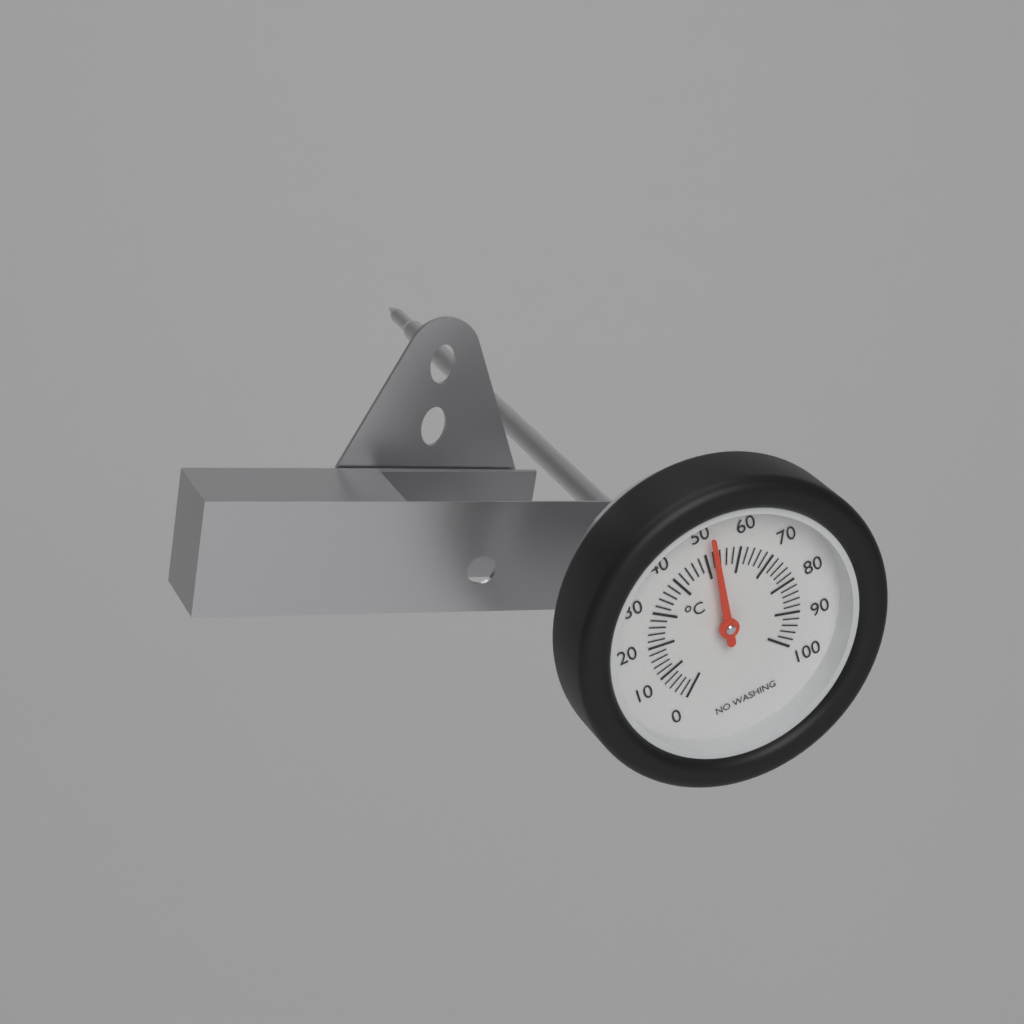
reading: 52 °C
